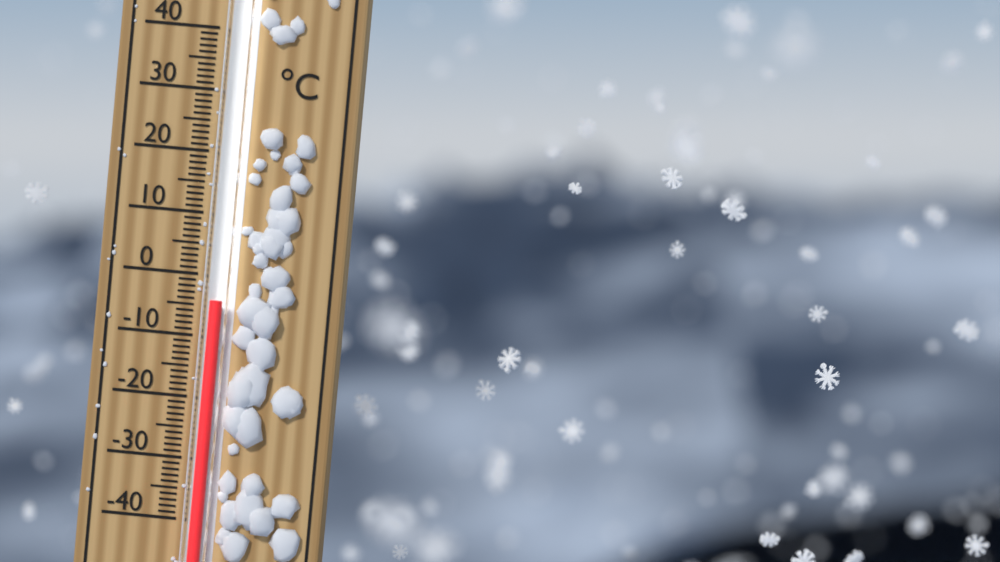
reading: -4 °C
